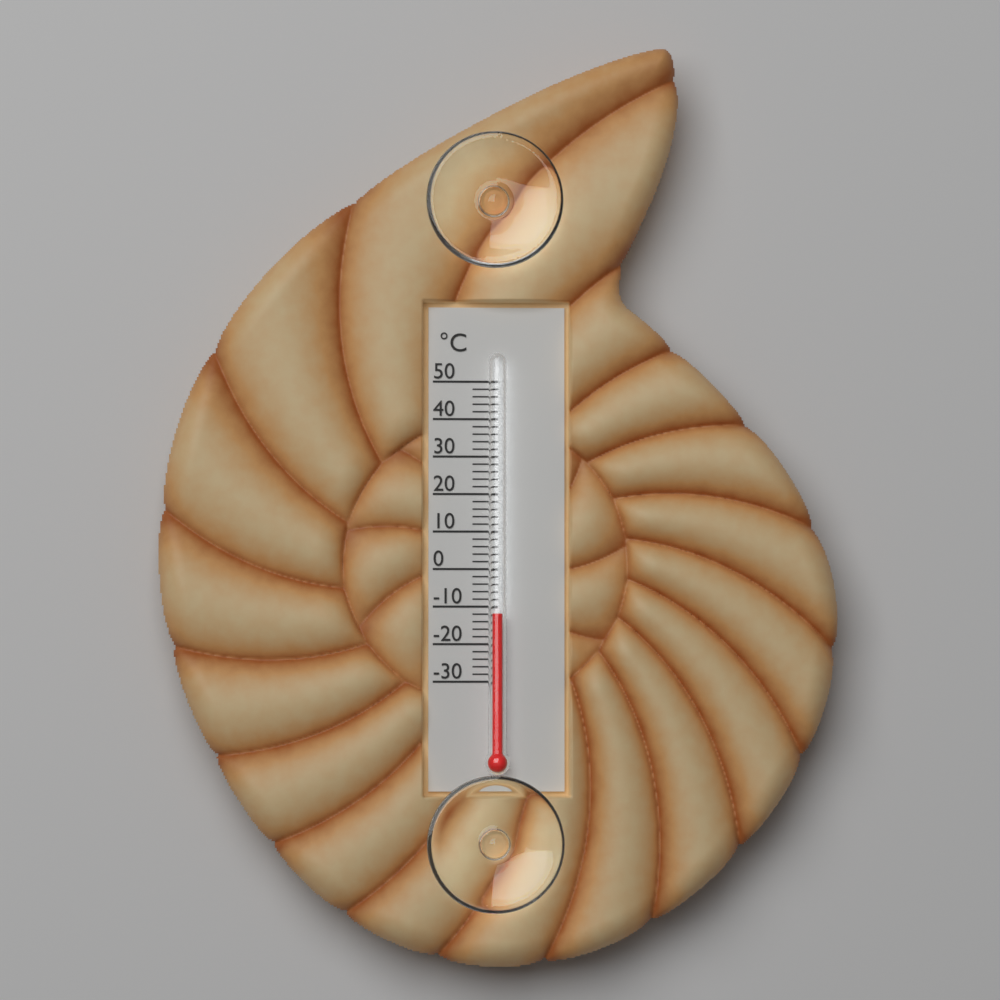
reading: -12 °C
